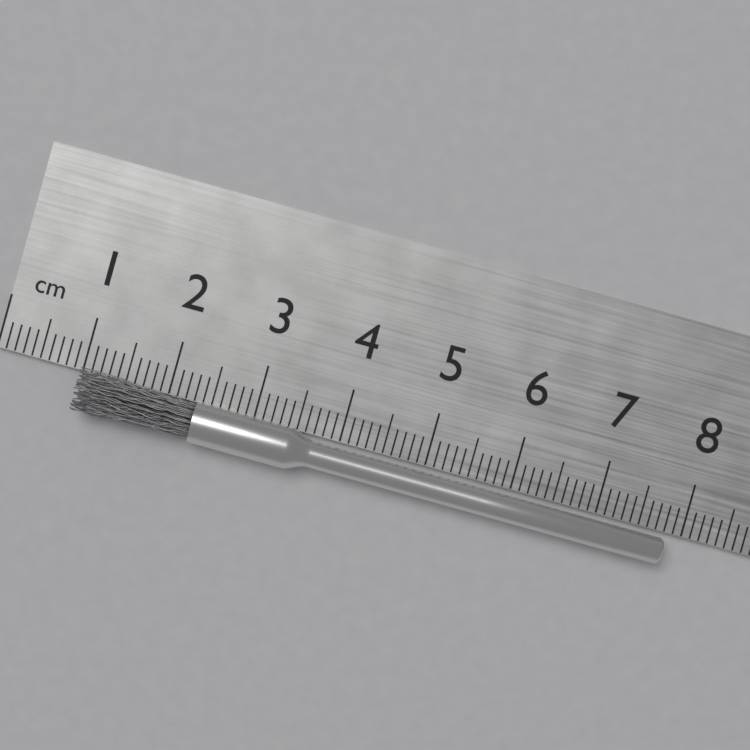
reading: 7.8 cm
